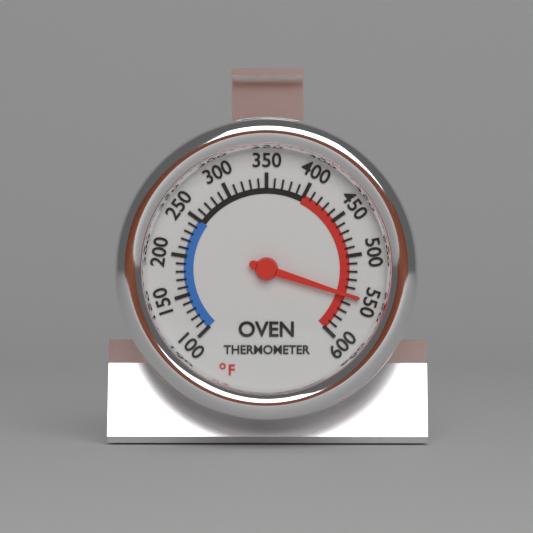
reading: 550 °F
